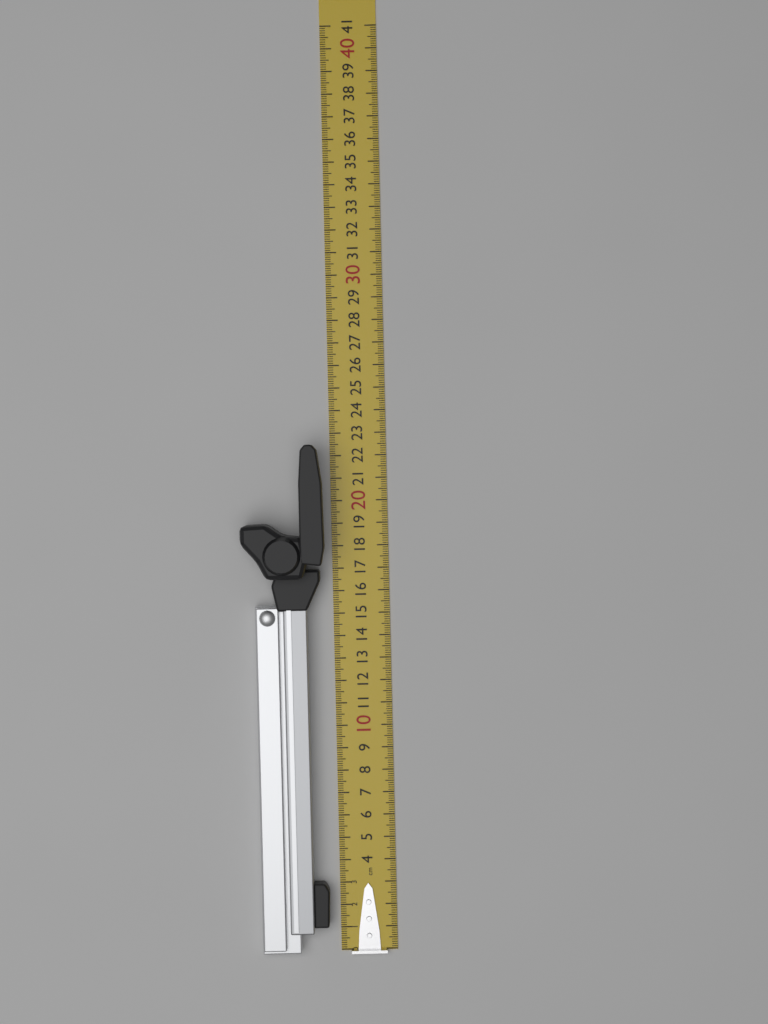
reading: 22.5 cm
